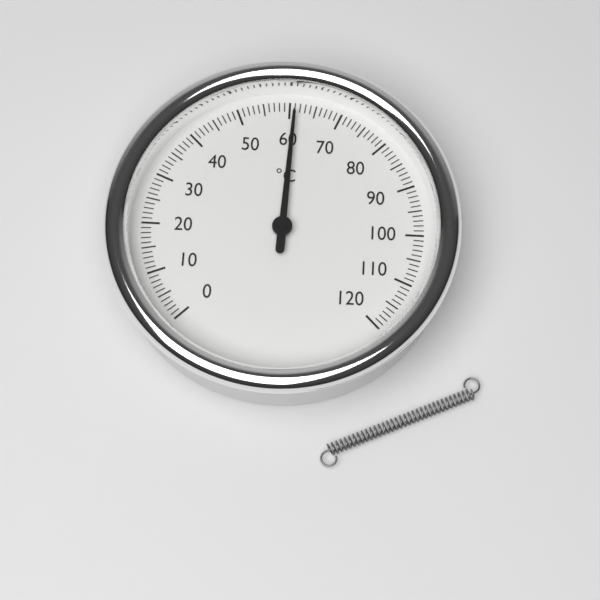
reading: 61 °C
